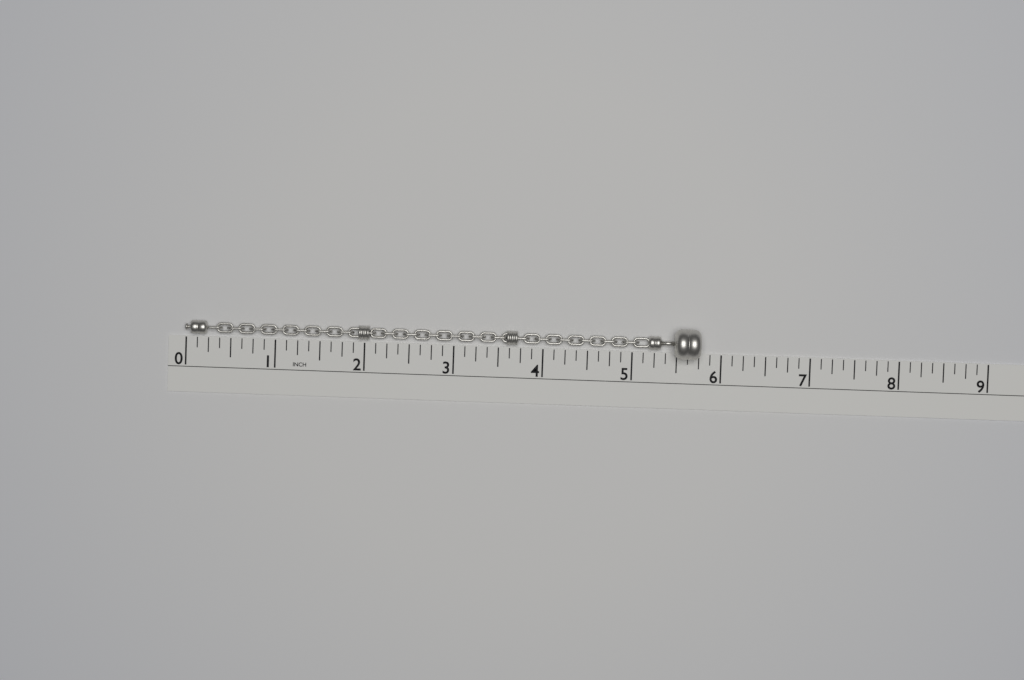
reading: 5.750 in
